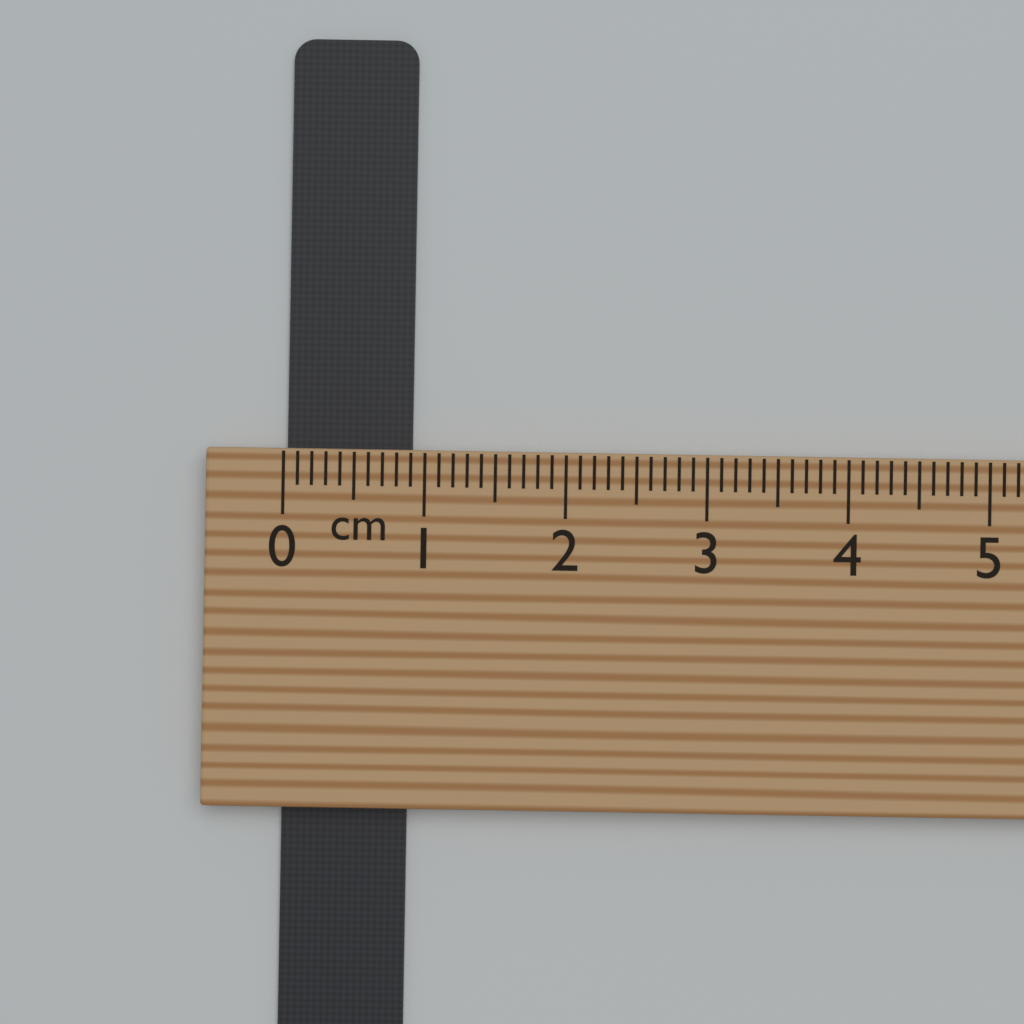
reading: 0.9 cm
